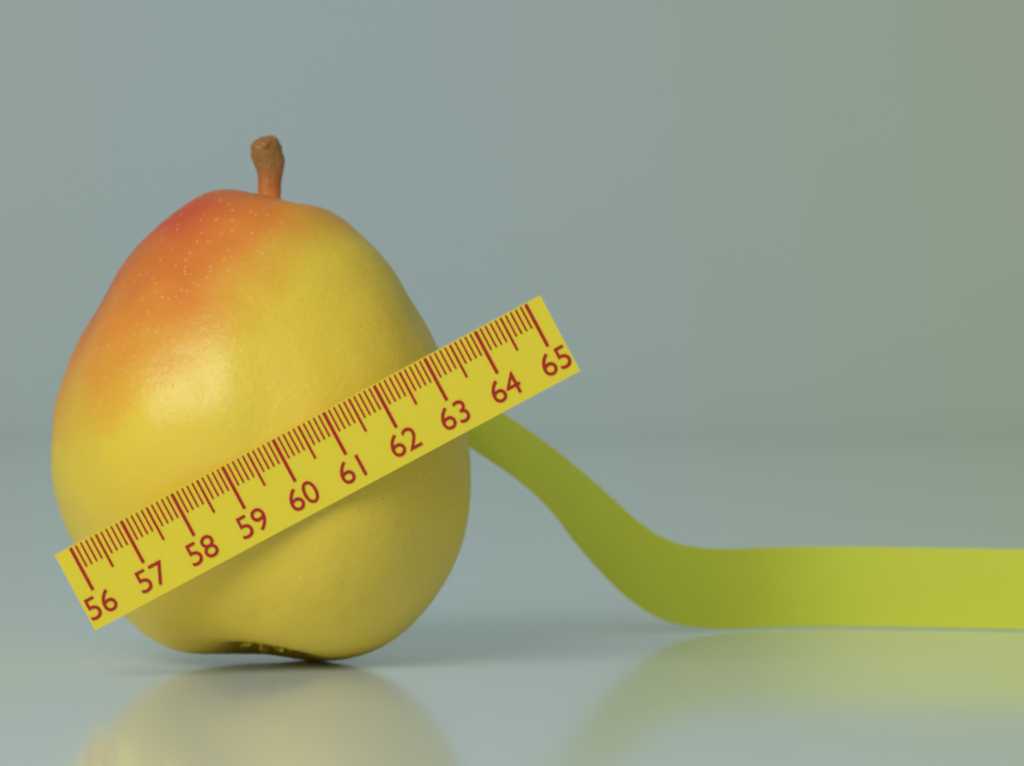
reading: 63.4 (no unit)
